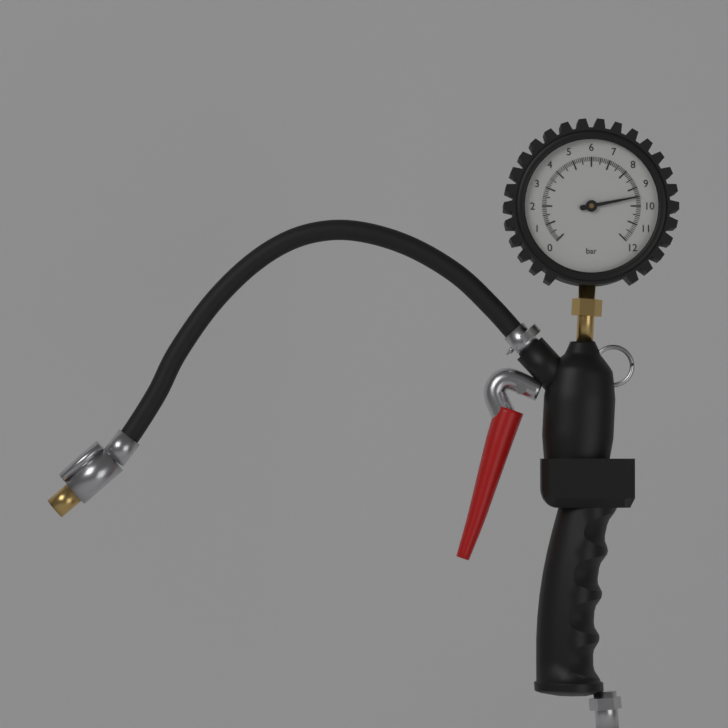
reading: 9.5 bar
